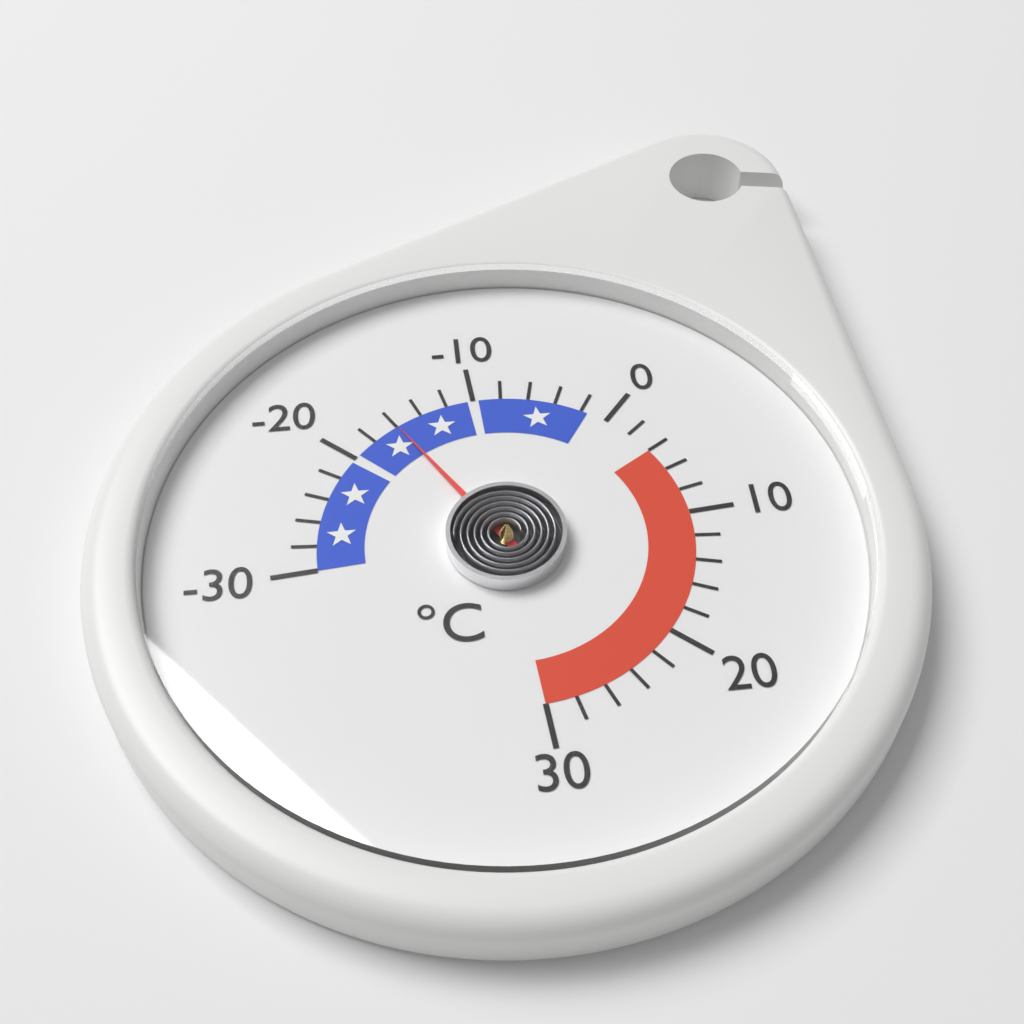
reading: -16 °C
